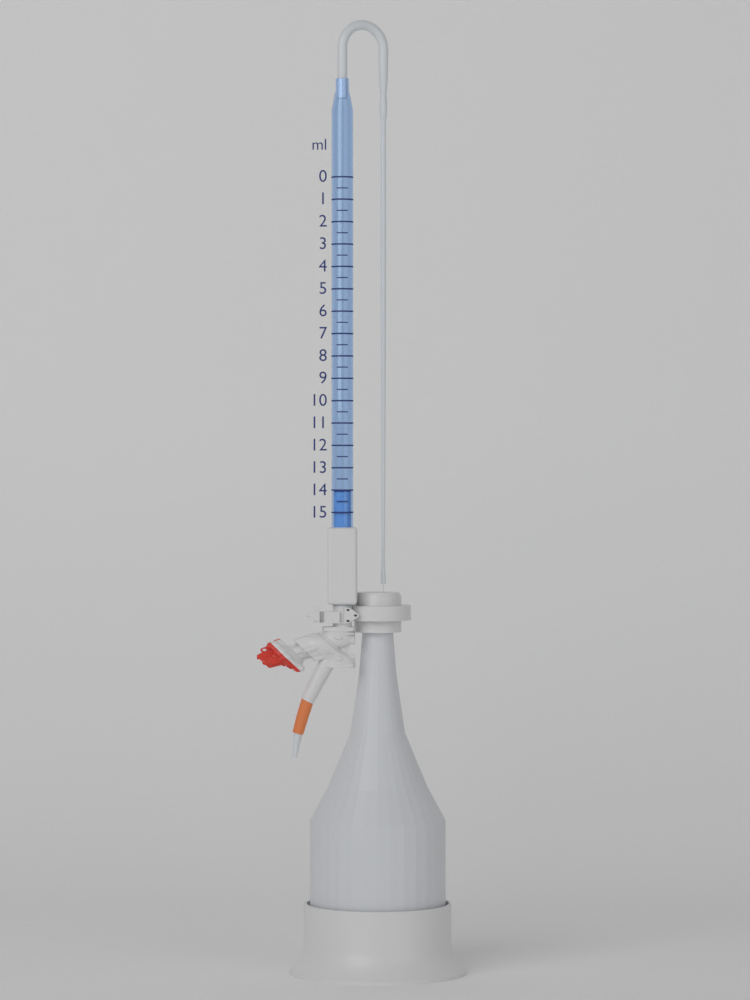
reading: 14.0 ml
